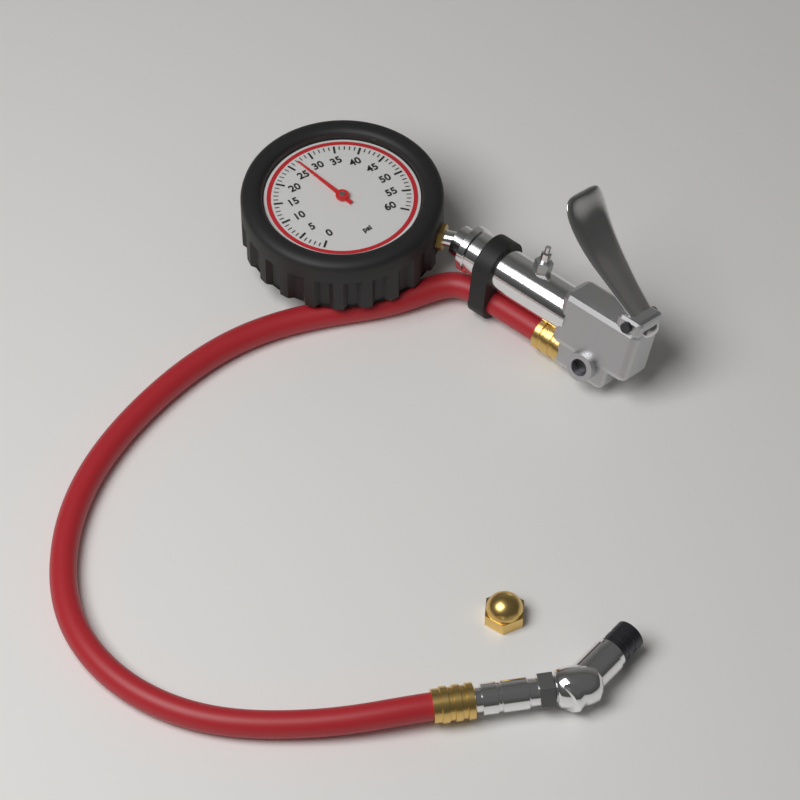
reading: 27 psi
